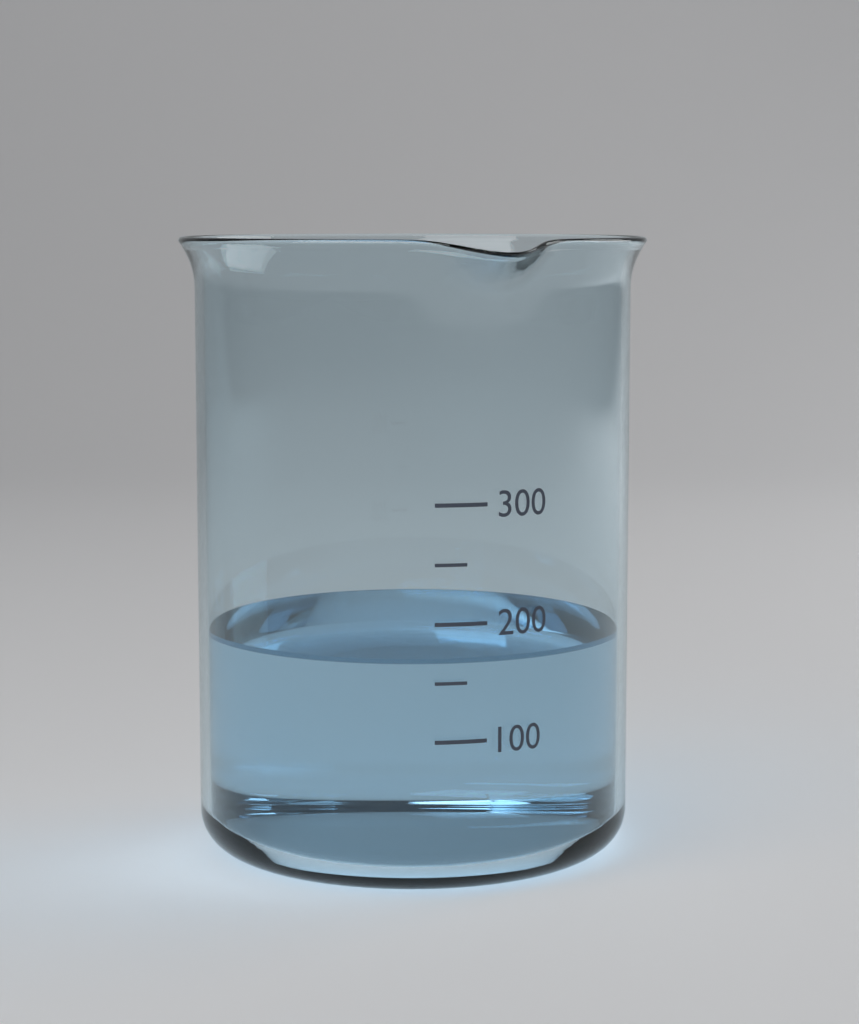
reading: 170 (no unit)
